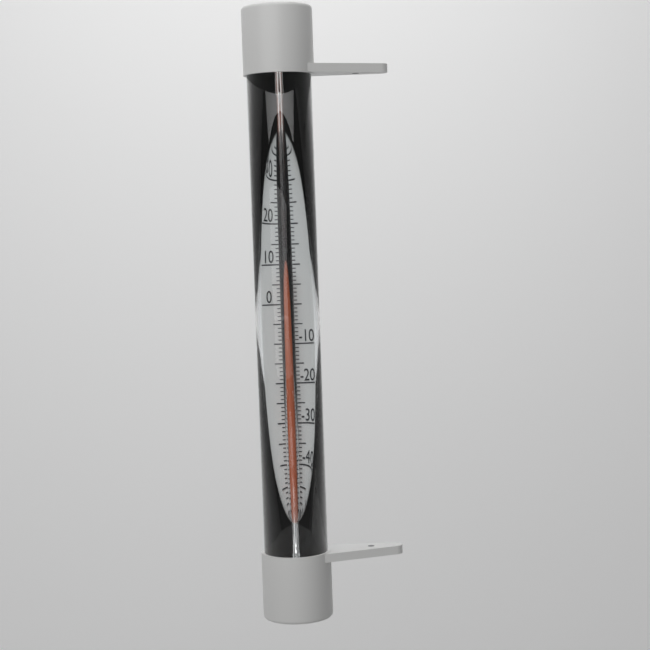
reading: 8 °C
